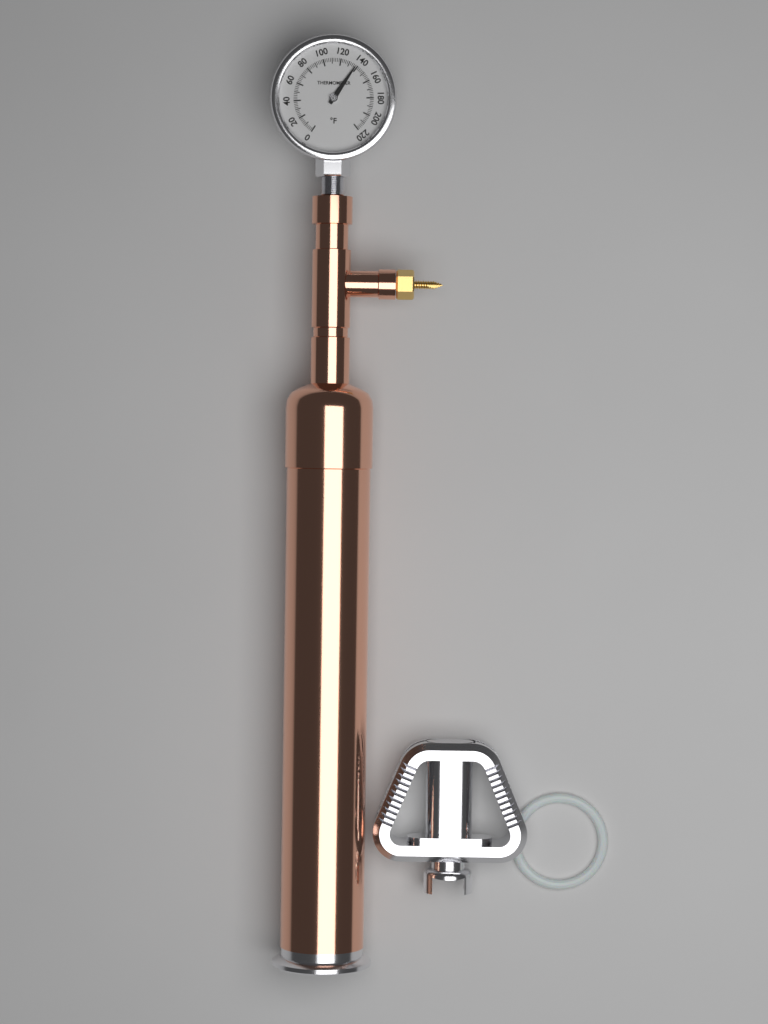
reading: 138 °F
